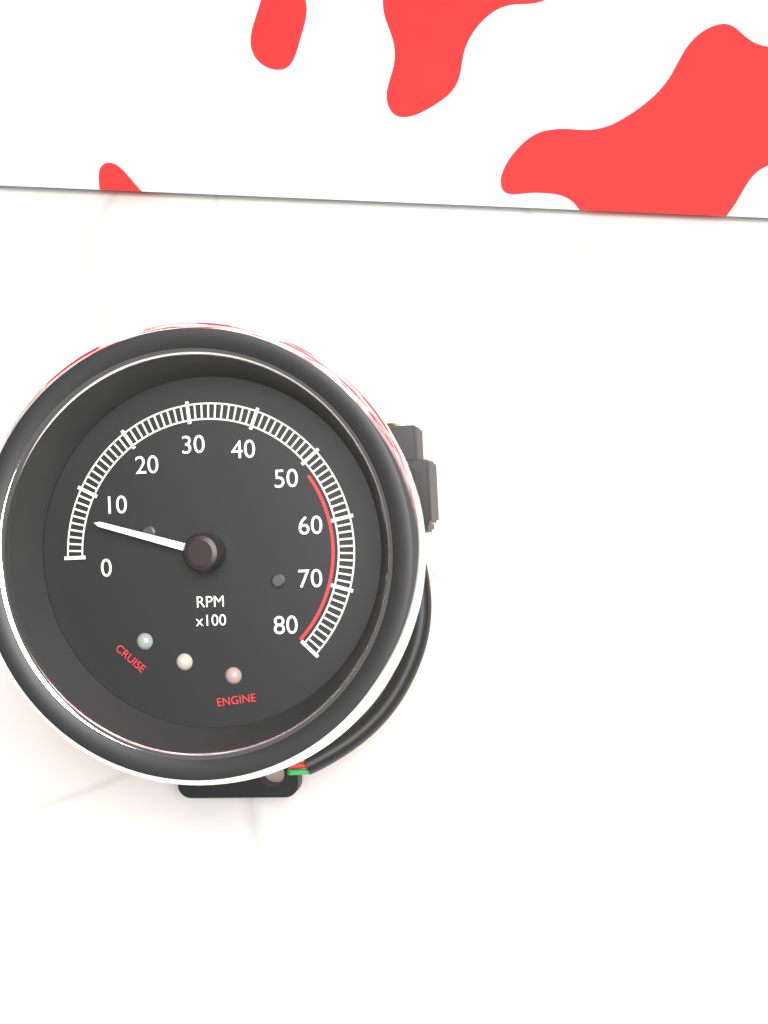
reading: 600 RPM
